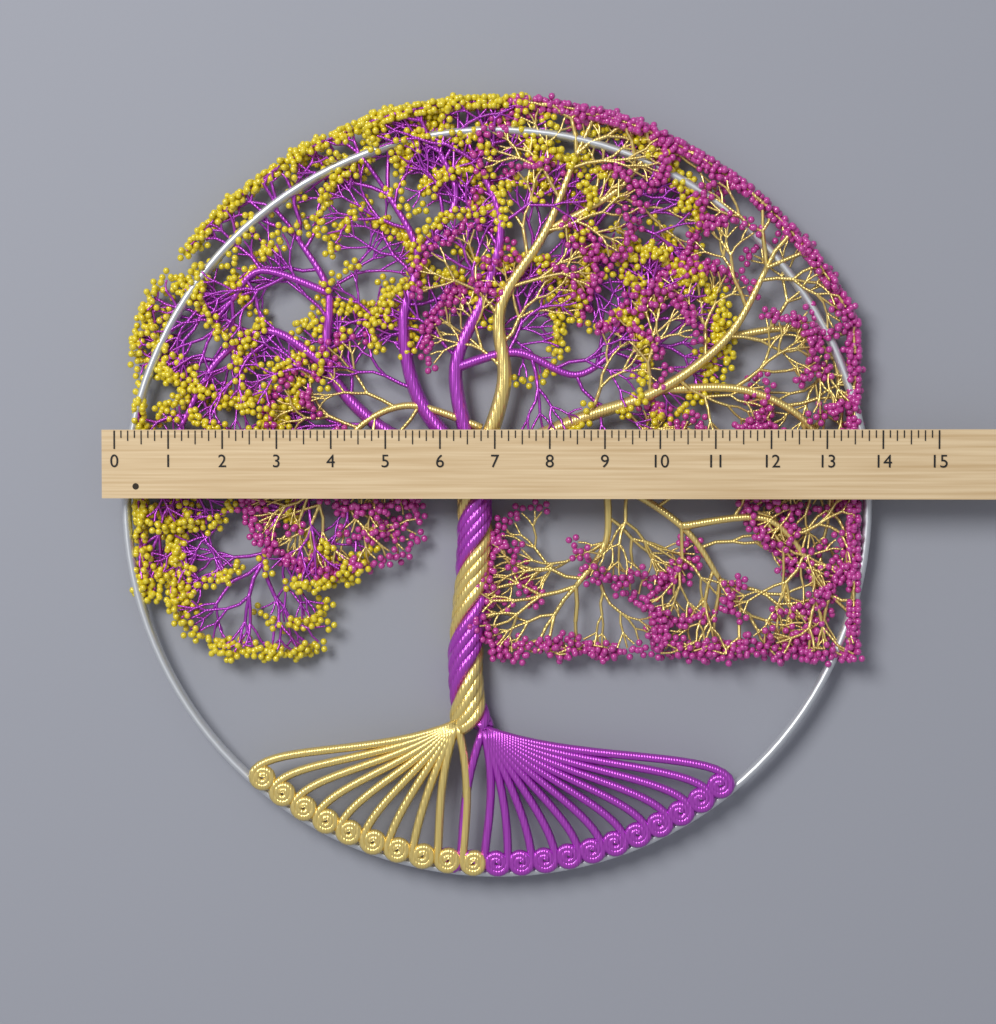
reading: 13.875 (no unit)
